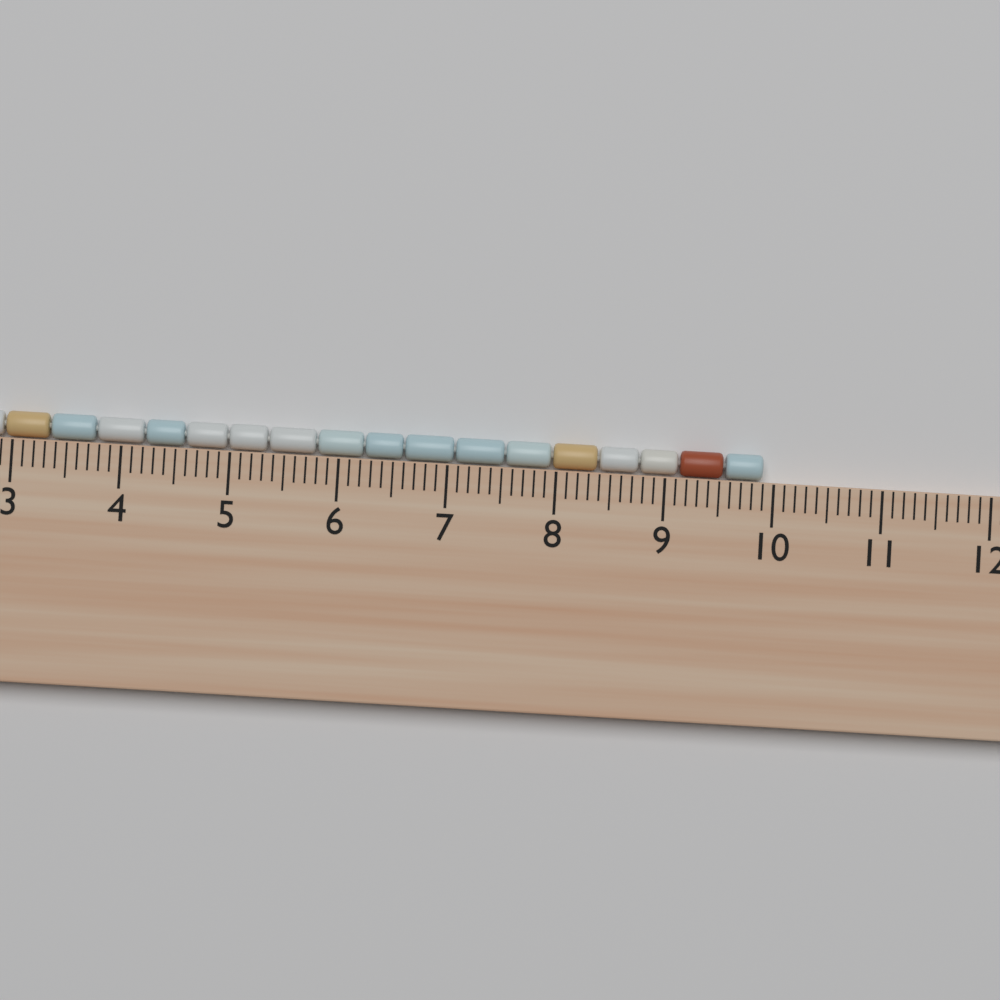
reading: 9.9 cm
